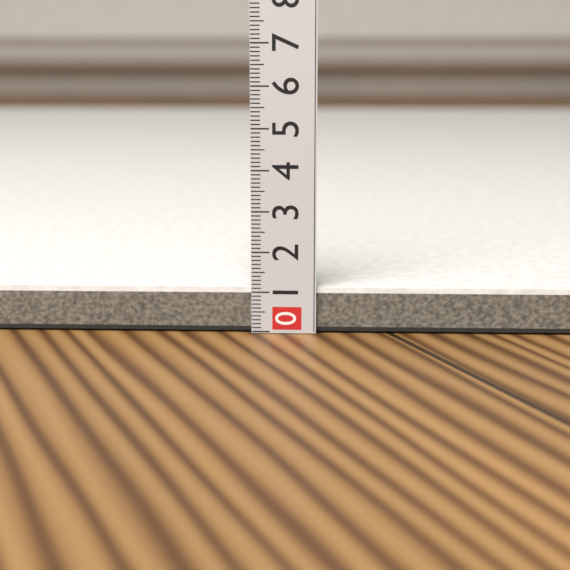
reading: 1.1 (no unit)
